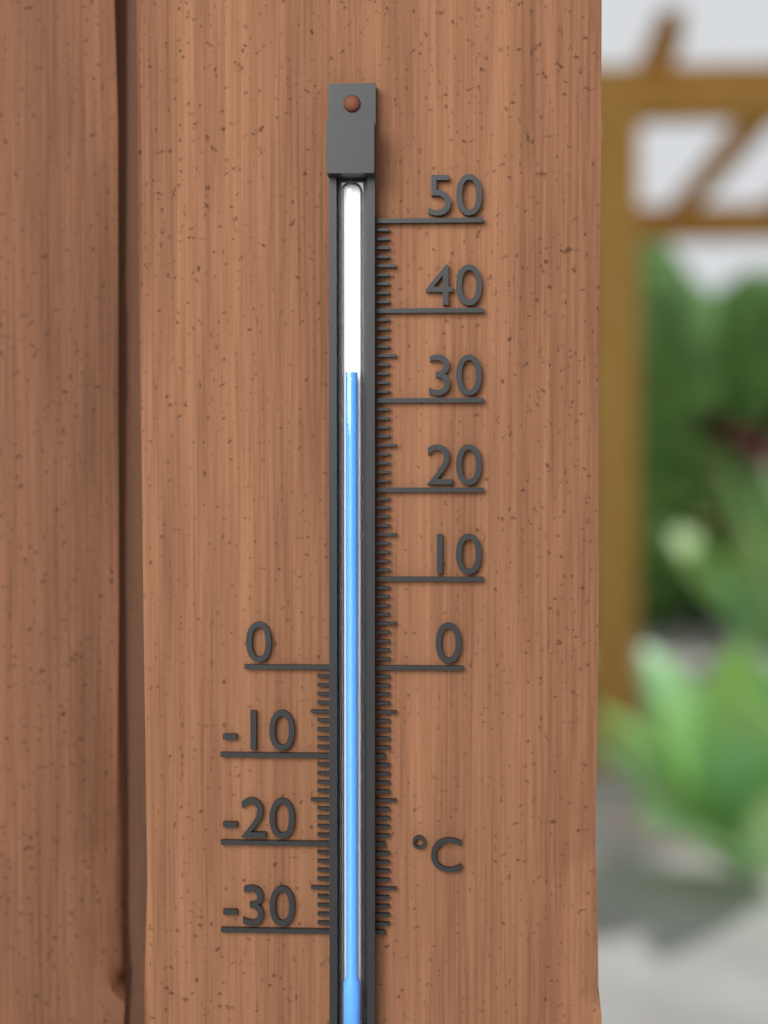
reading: 33 °C
